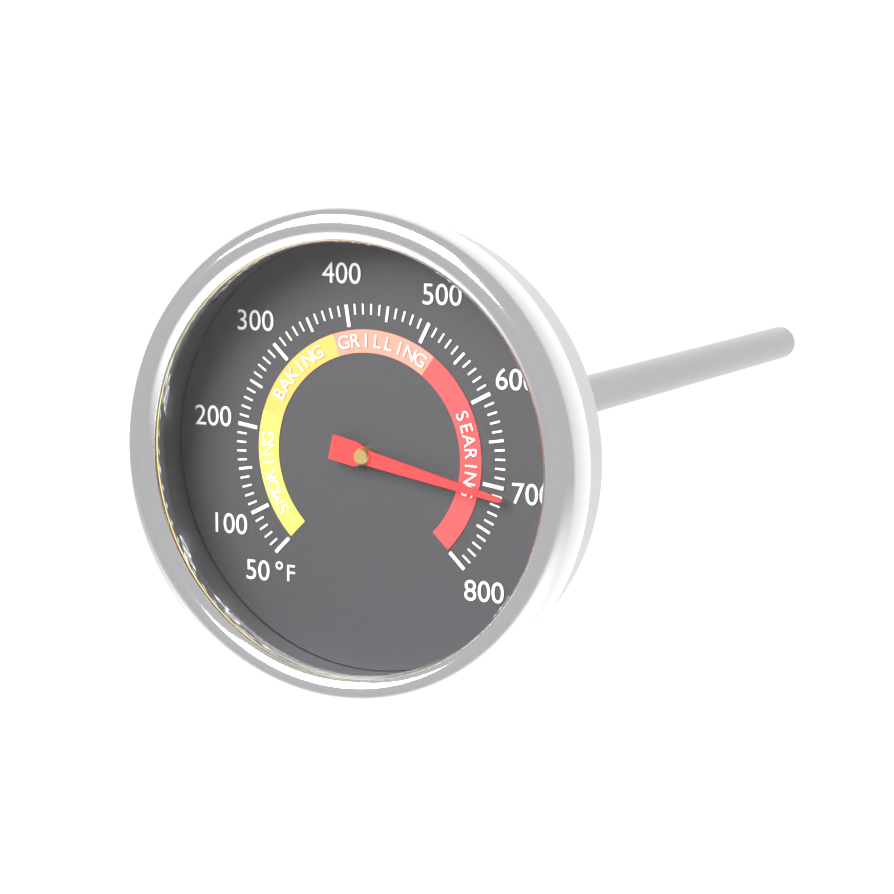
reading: 710 °F
